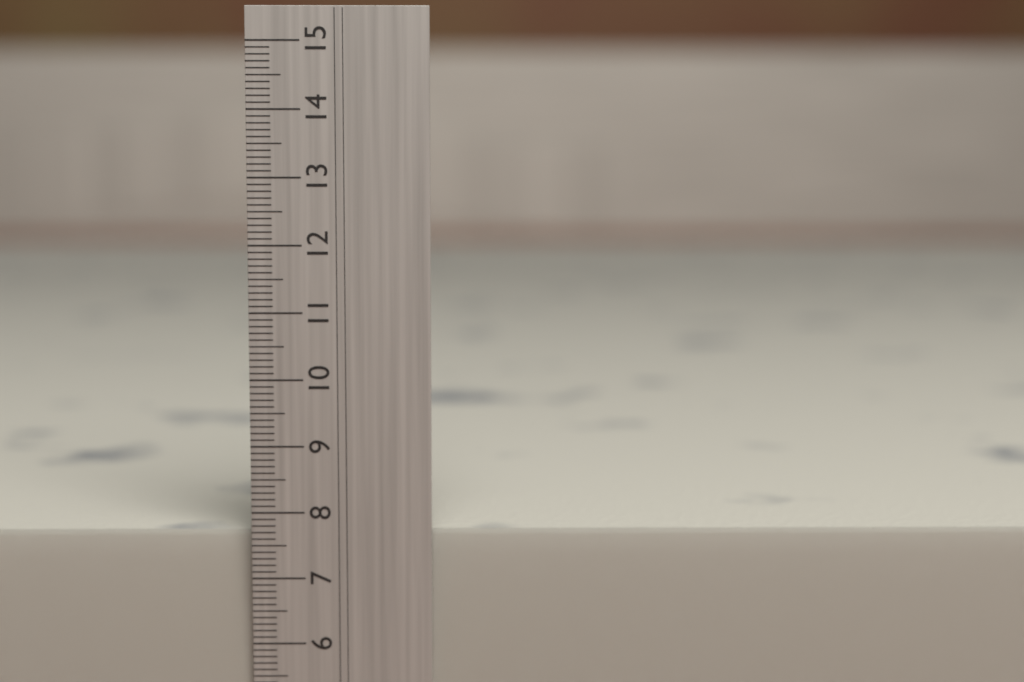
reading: 7.7 cm
